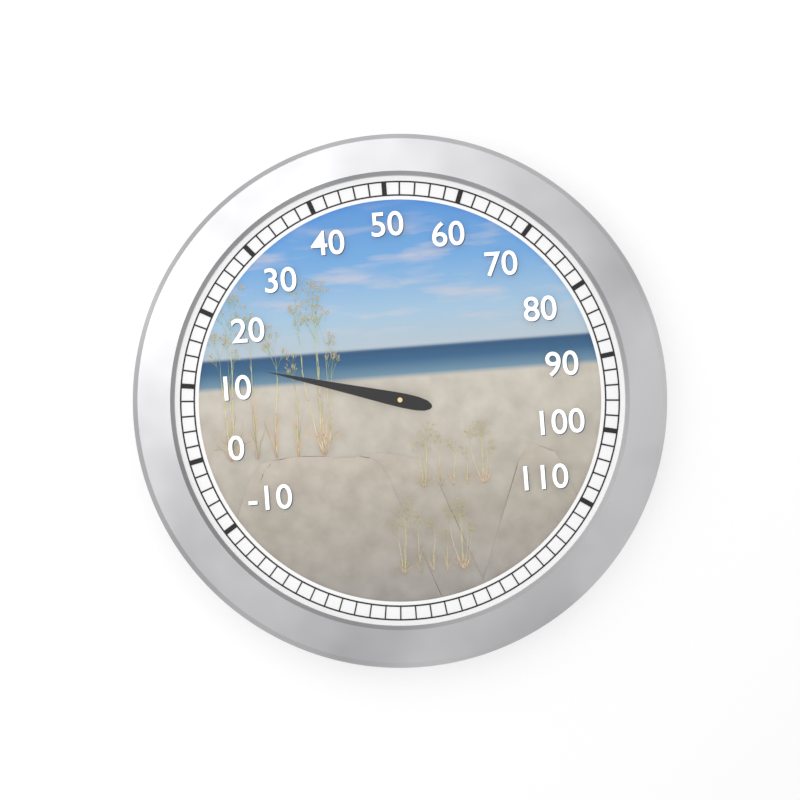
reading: 14 (no unit)
